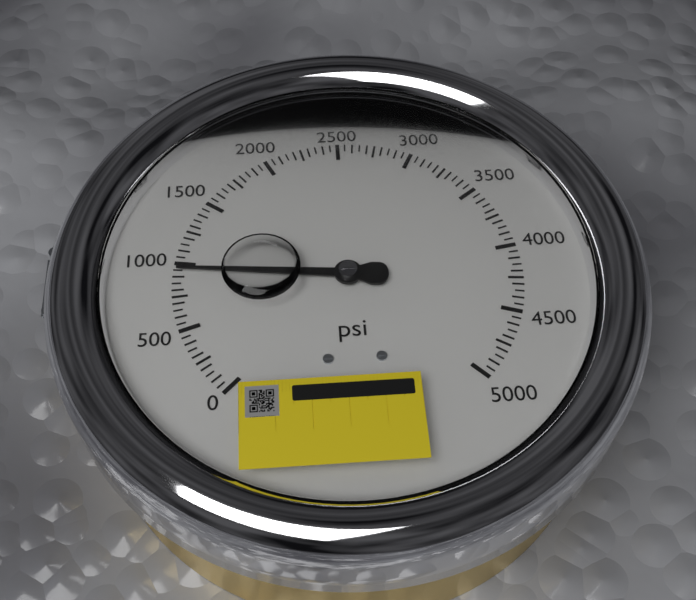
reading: 950 psi
